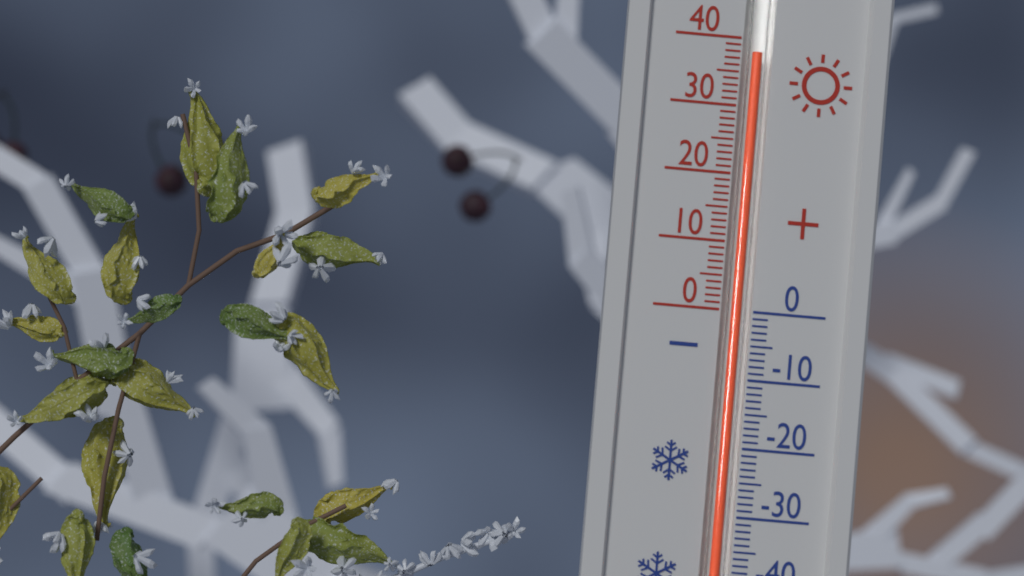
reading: 38 (no unit)
